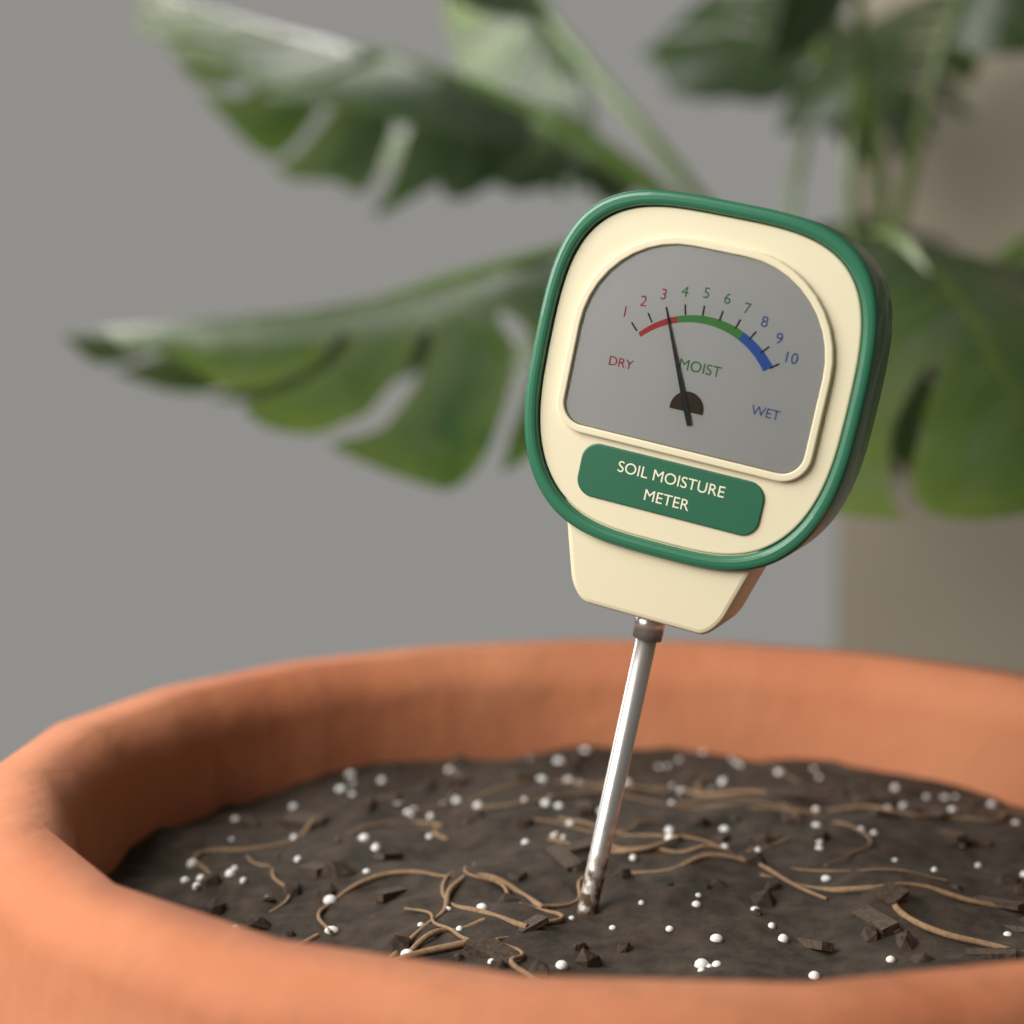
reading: 3 (no unit)
